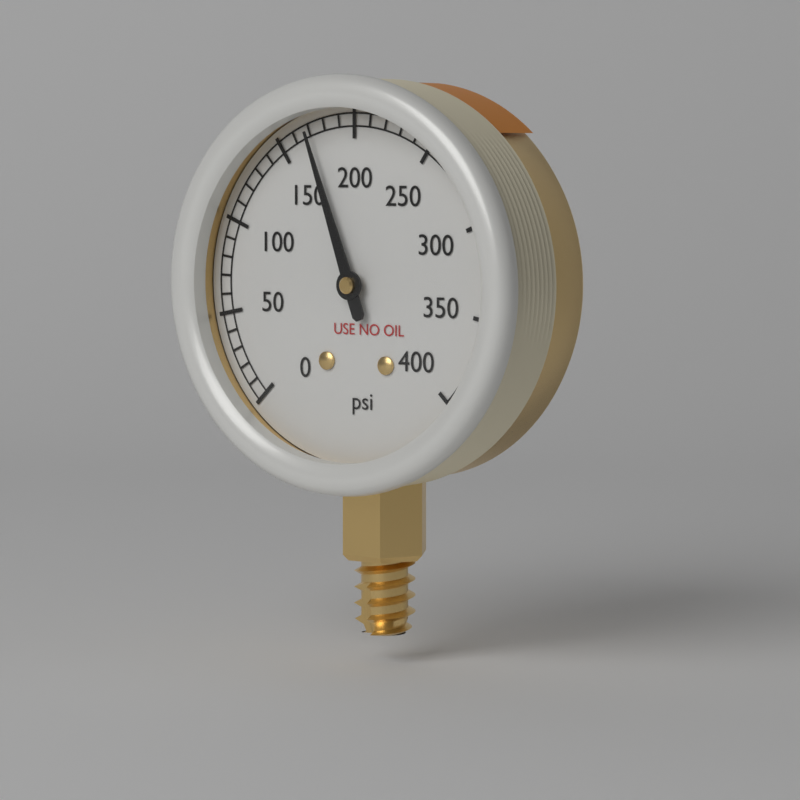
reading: 170 psi
